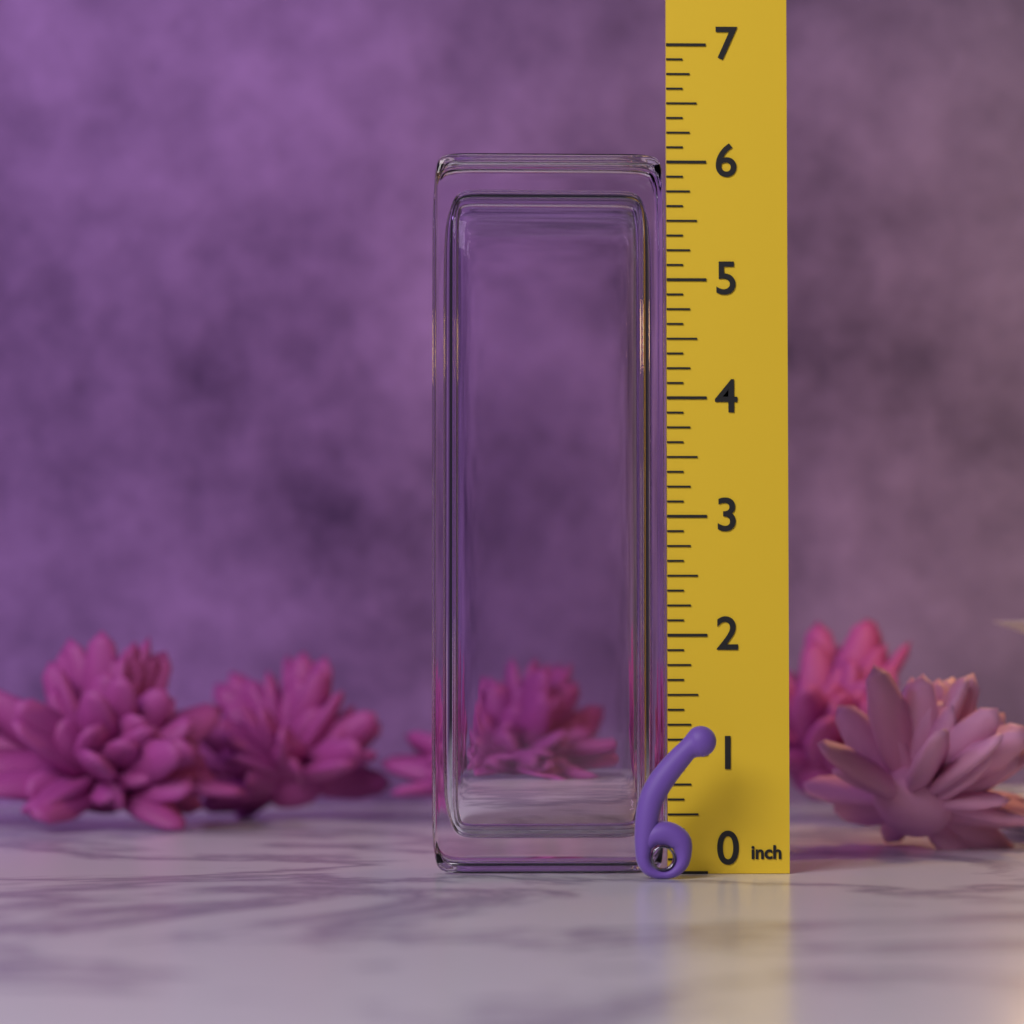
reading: 1.250 in
